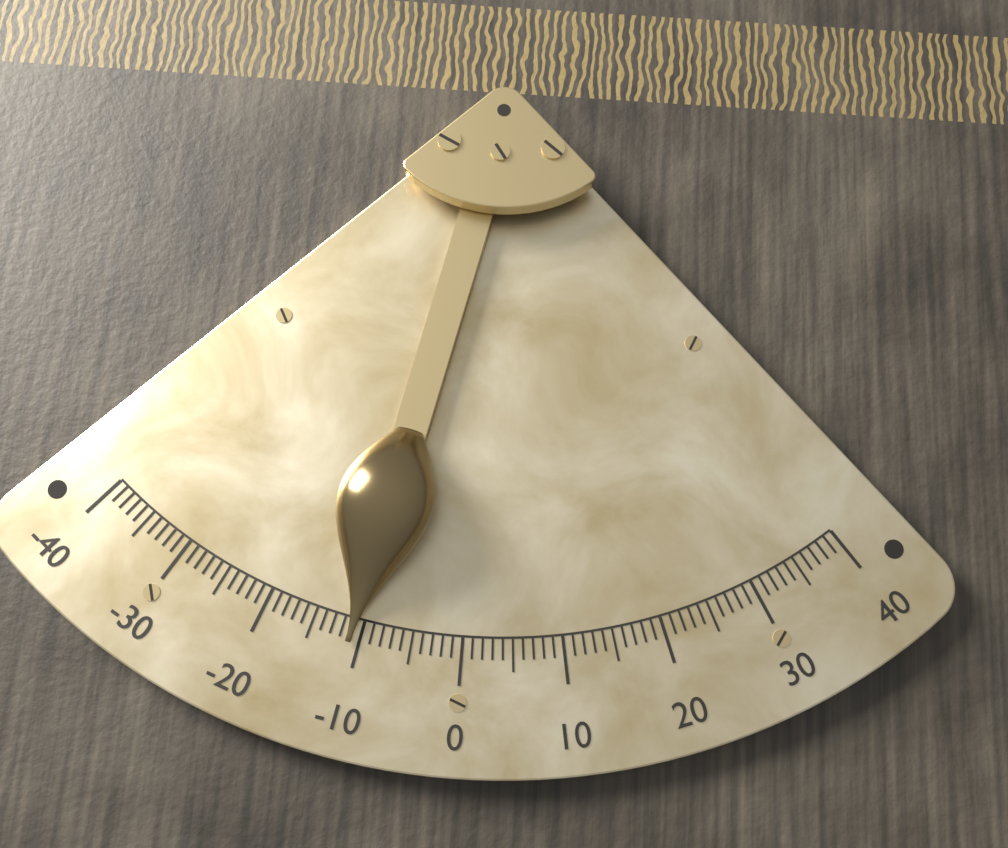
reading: -11 (no unit)
